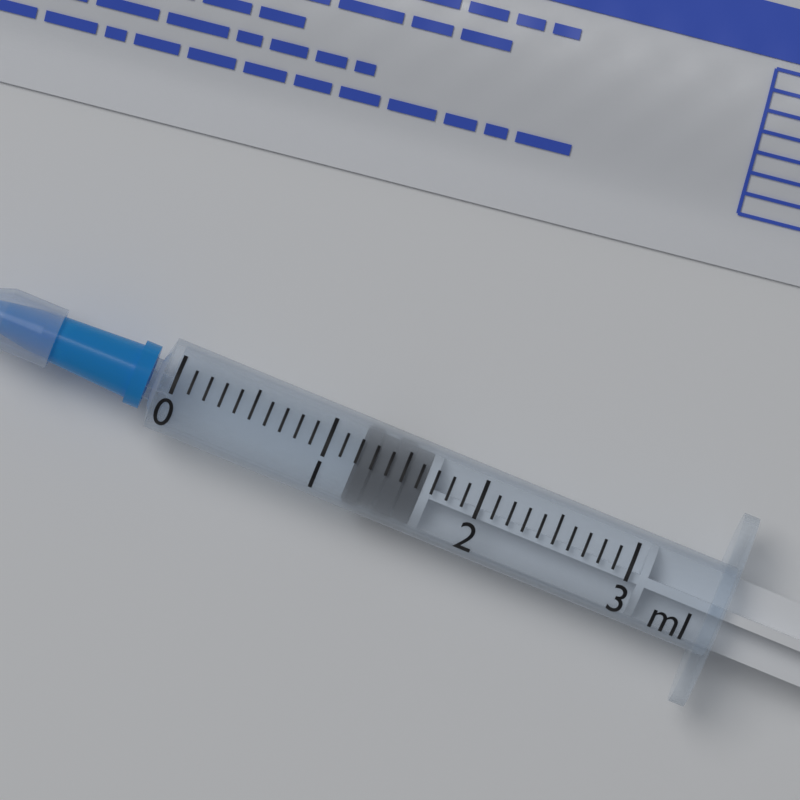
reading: 1.2 ml
